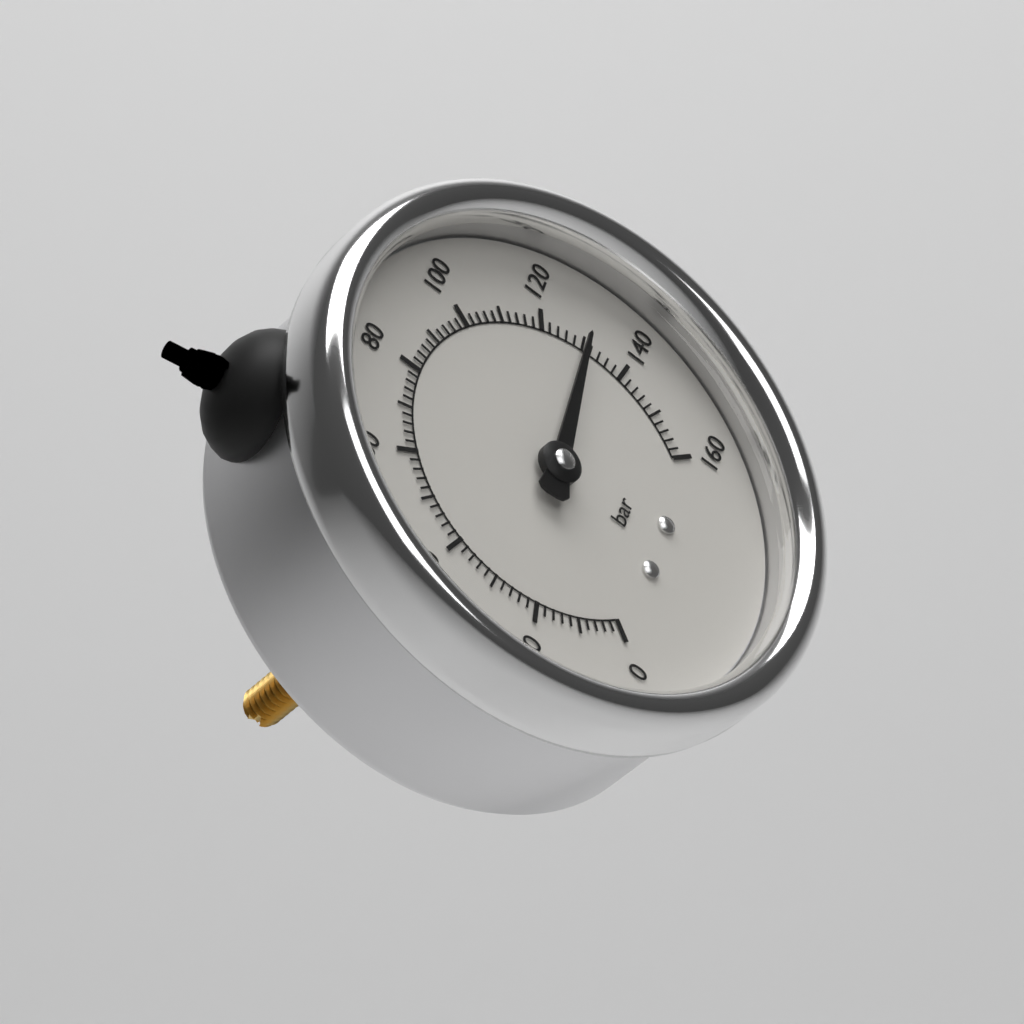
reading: 130 bar
